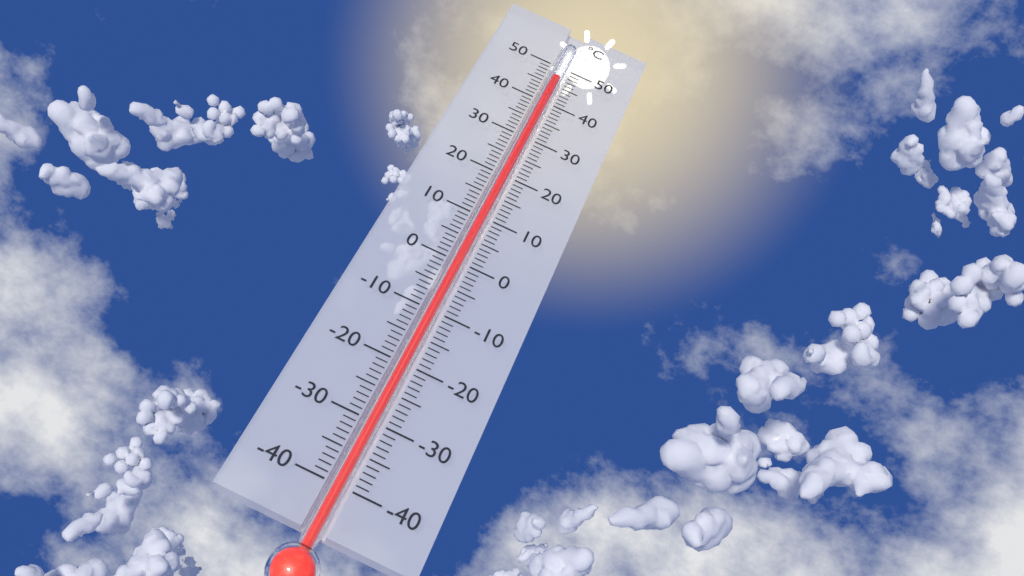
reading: 47 °C
